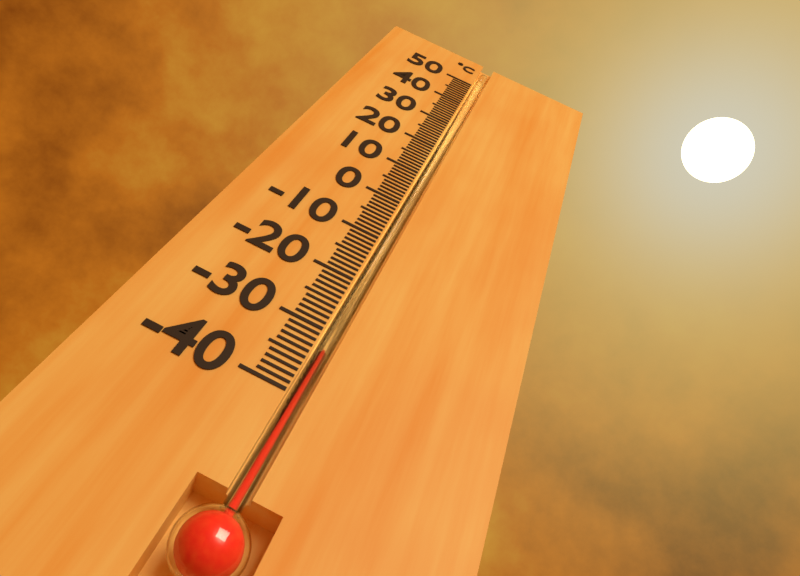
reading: -33 °C
